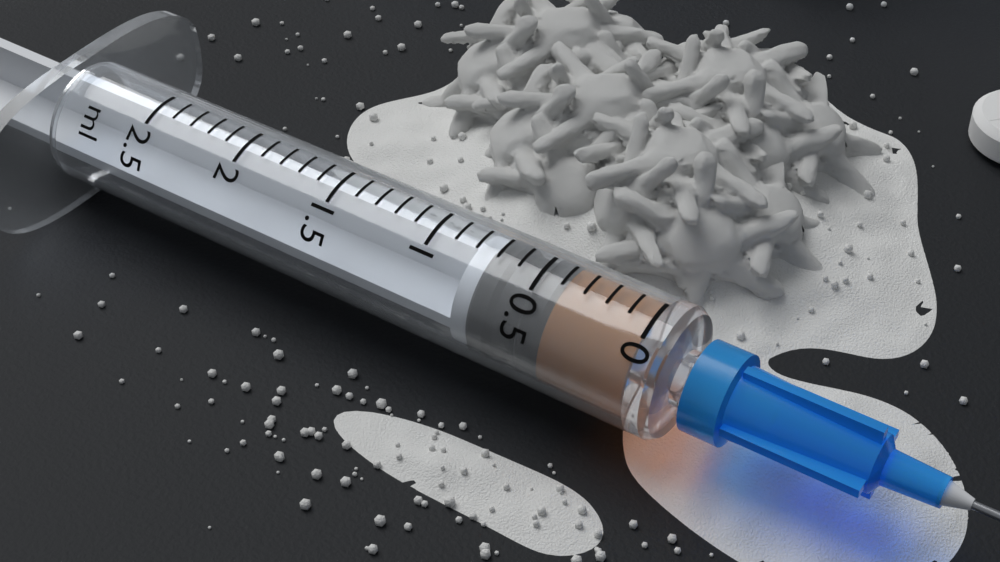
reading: 0.4 ml
